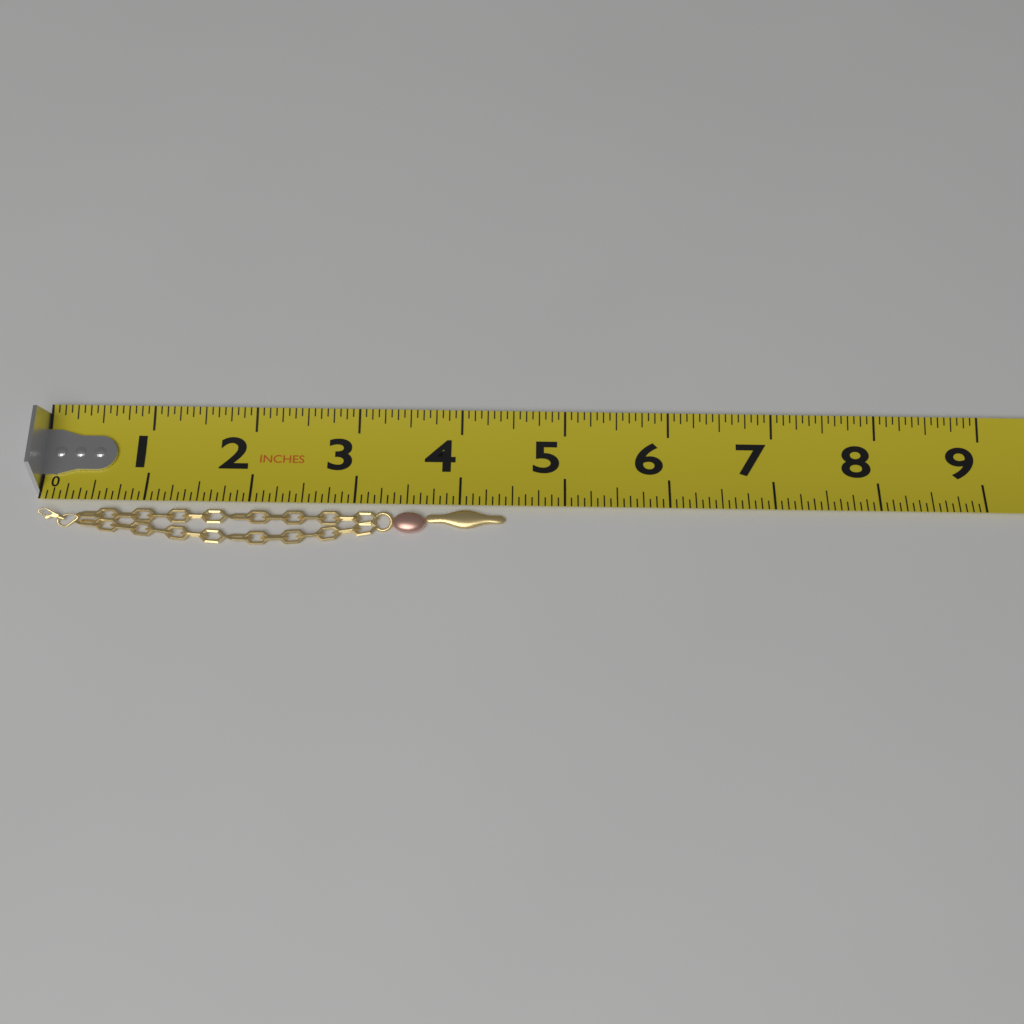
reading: 4.4375 in
